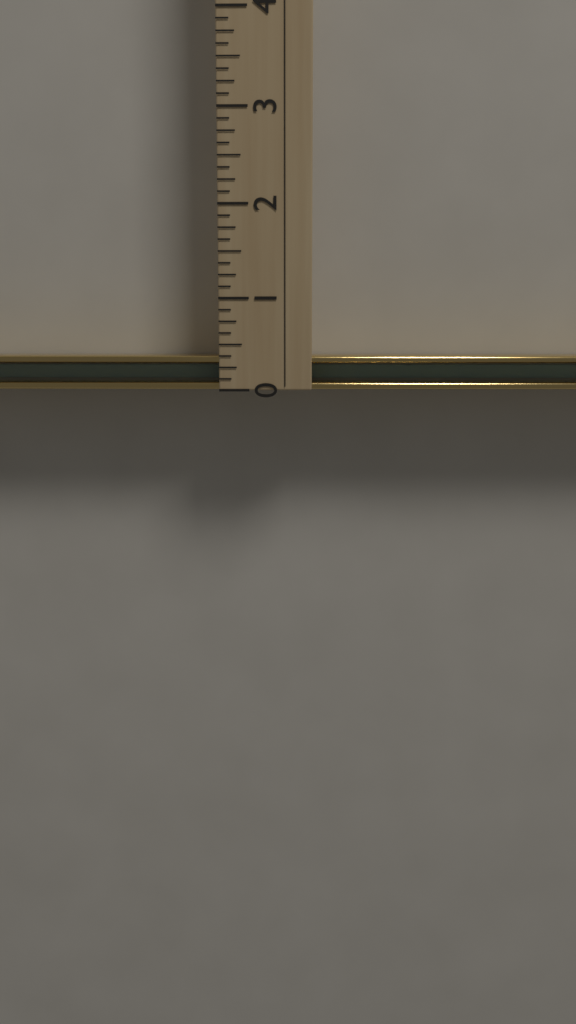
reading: 0.375 in
